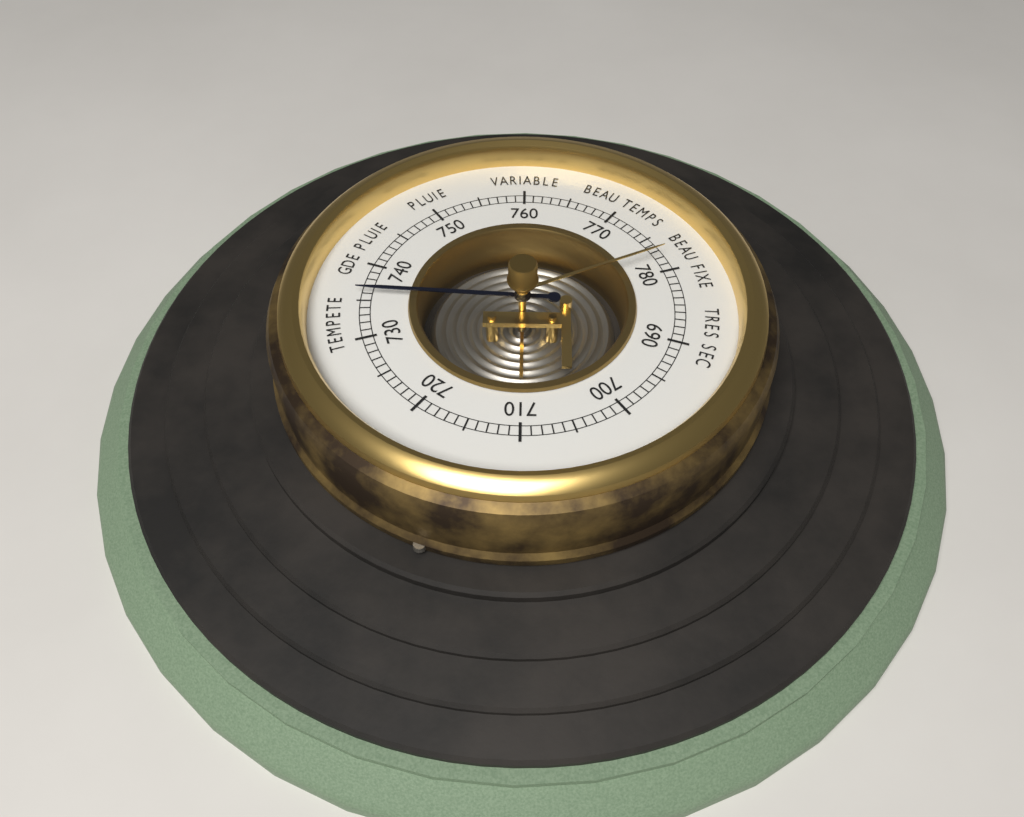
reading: 736 (no unit)
